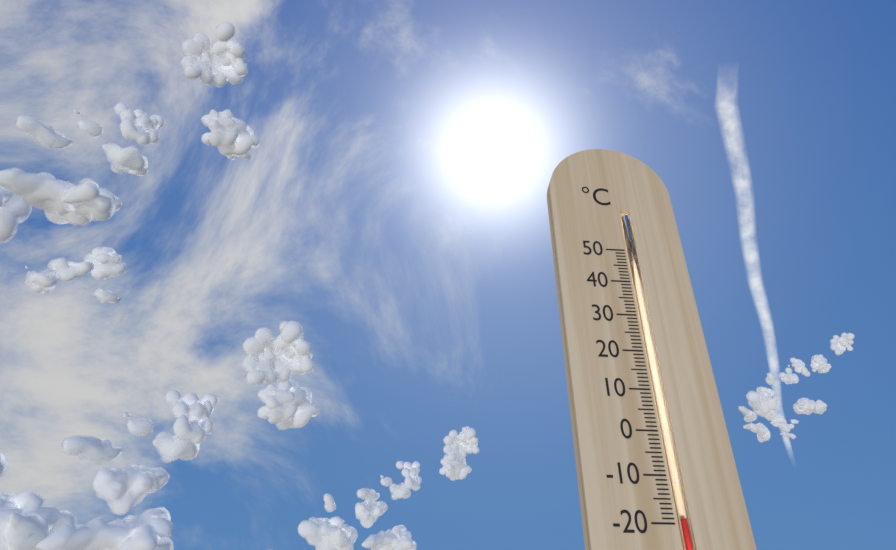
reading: -19 °C
